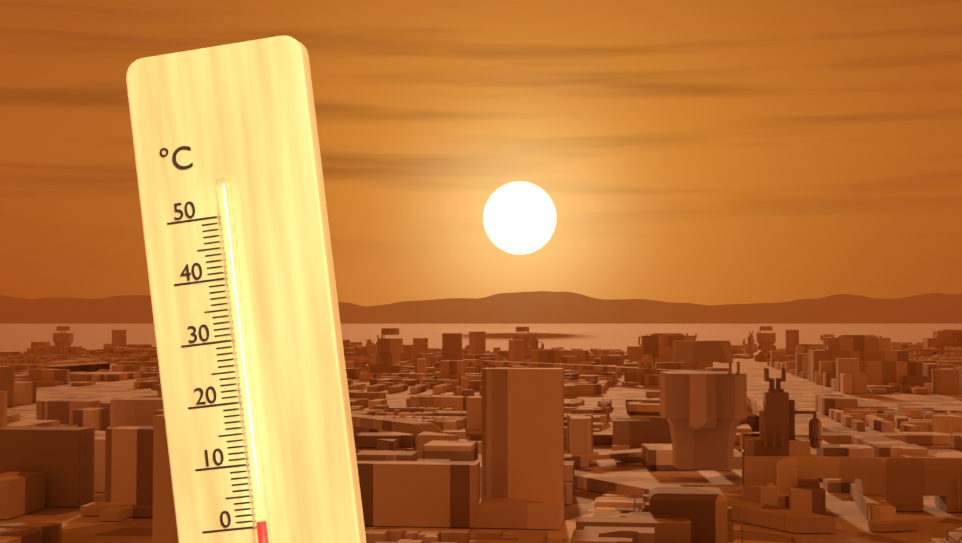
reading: 1 °C
